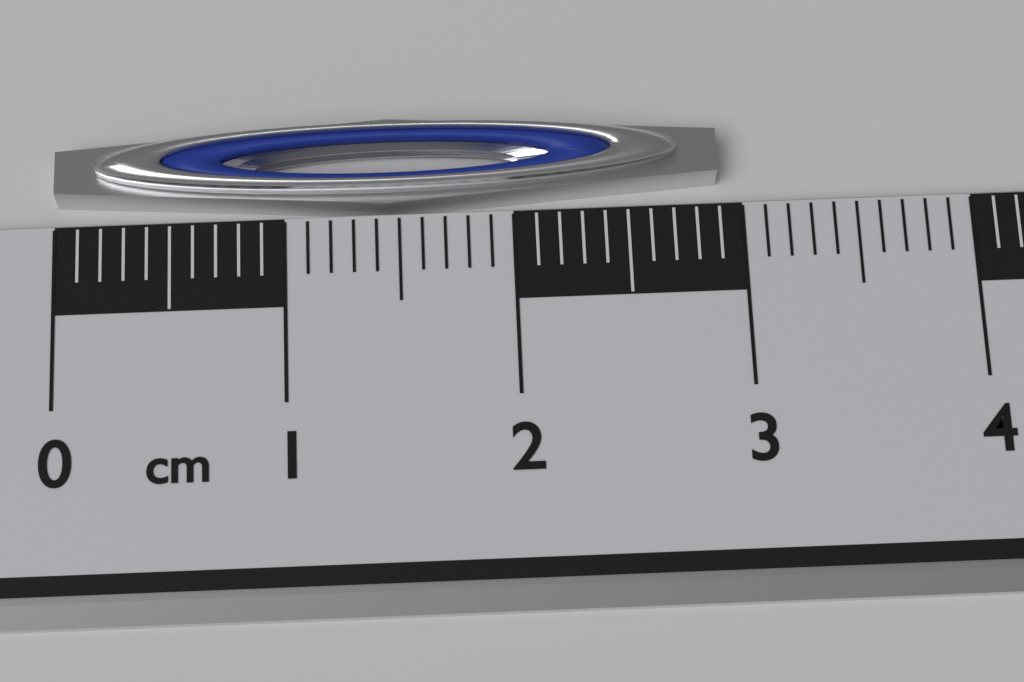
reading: 2.9 cm
